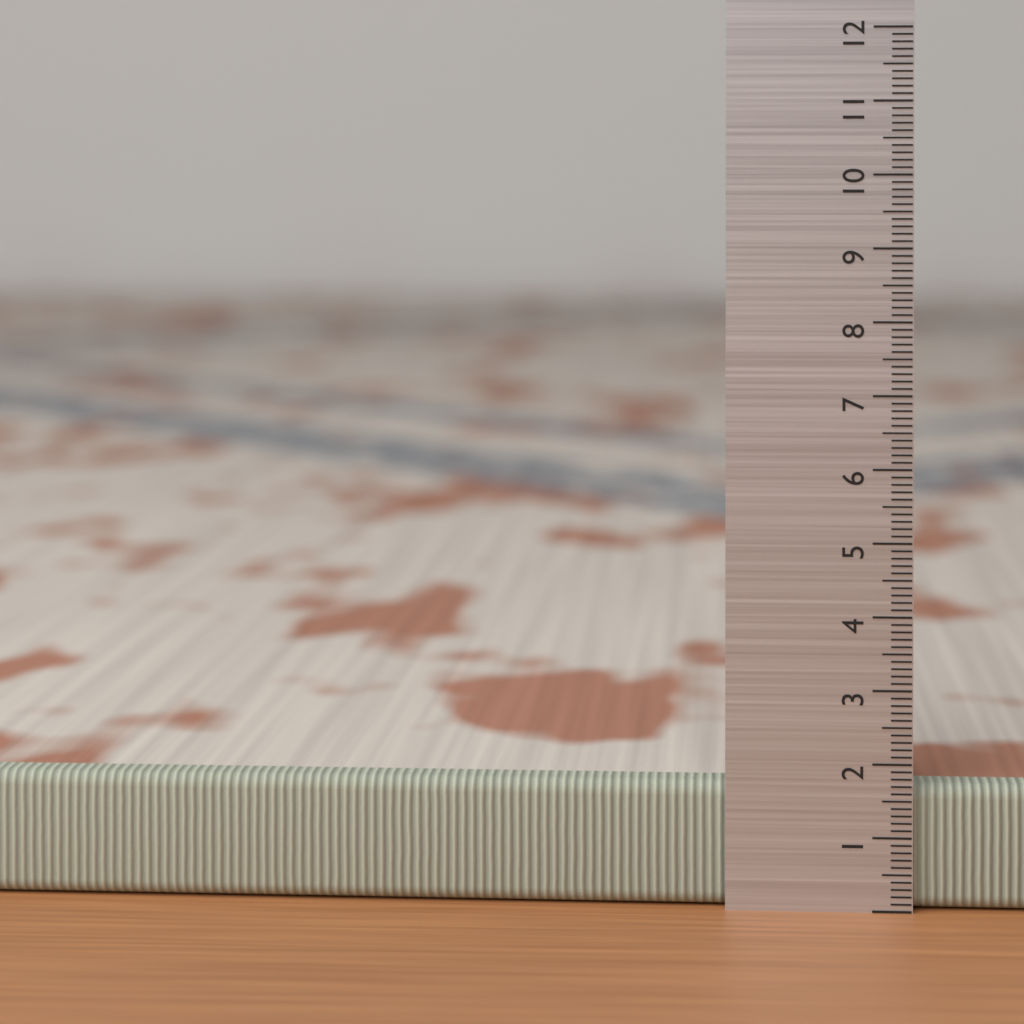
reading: 1.7 (no unit)
